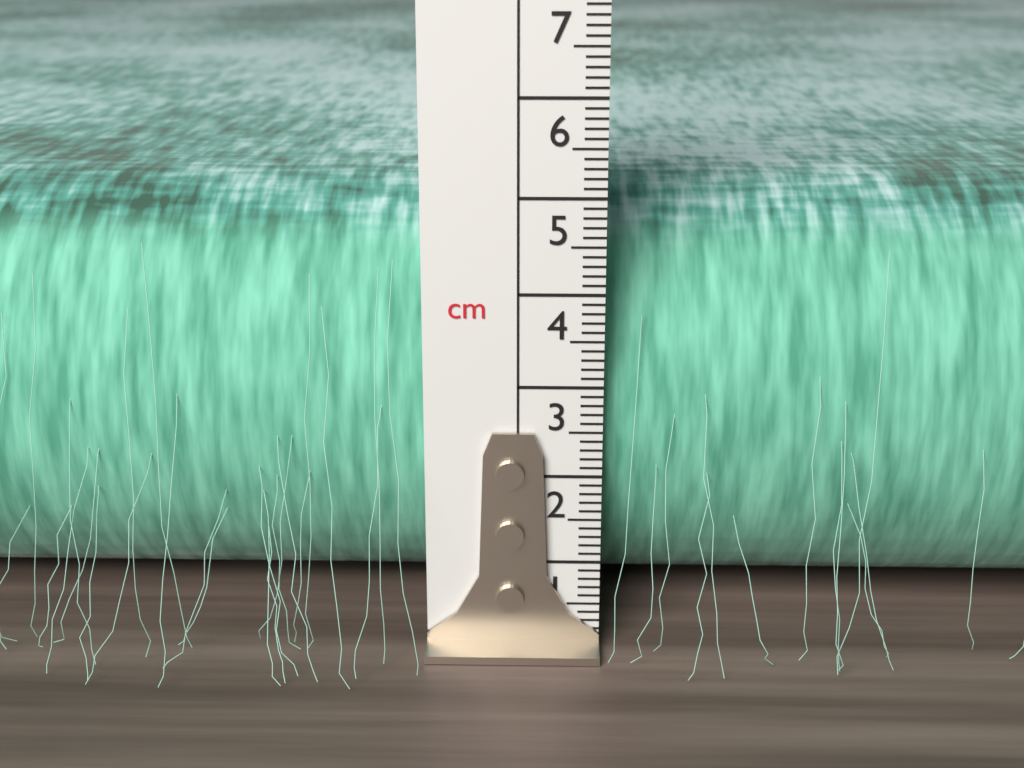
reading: 4.9 cm
